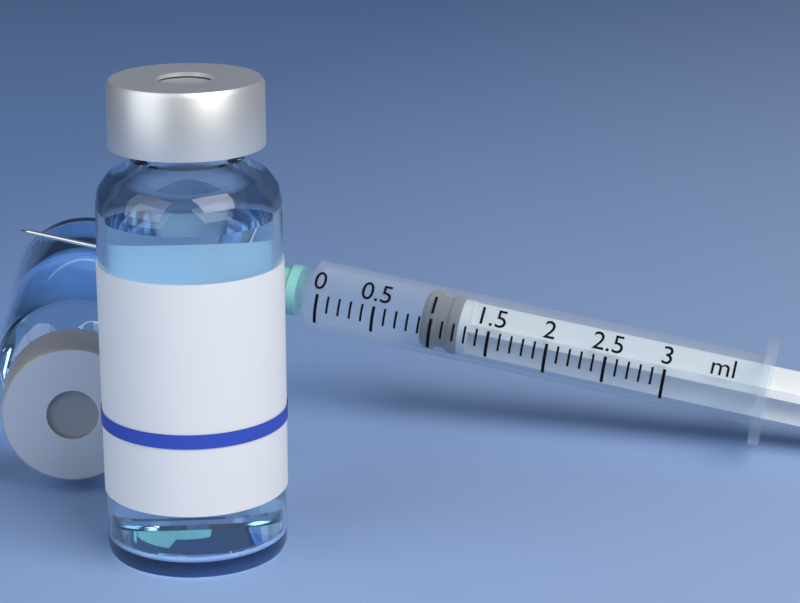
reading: 0.9 ml
